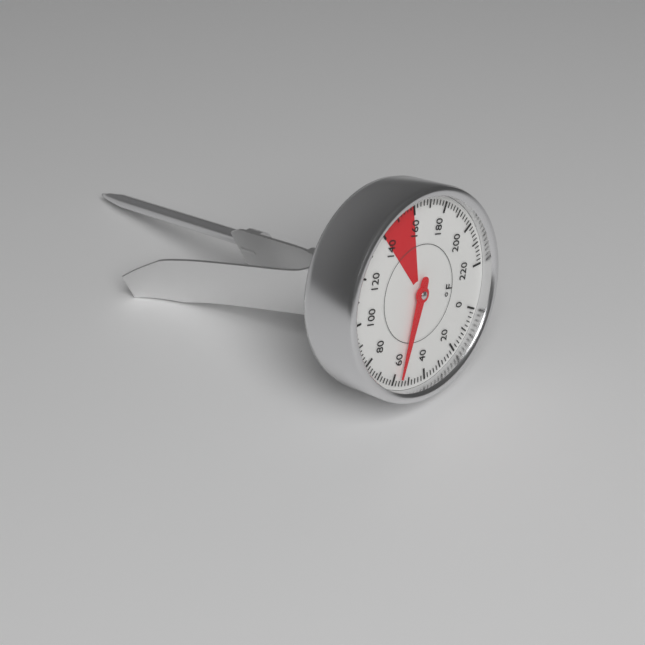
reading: 56 °F
